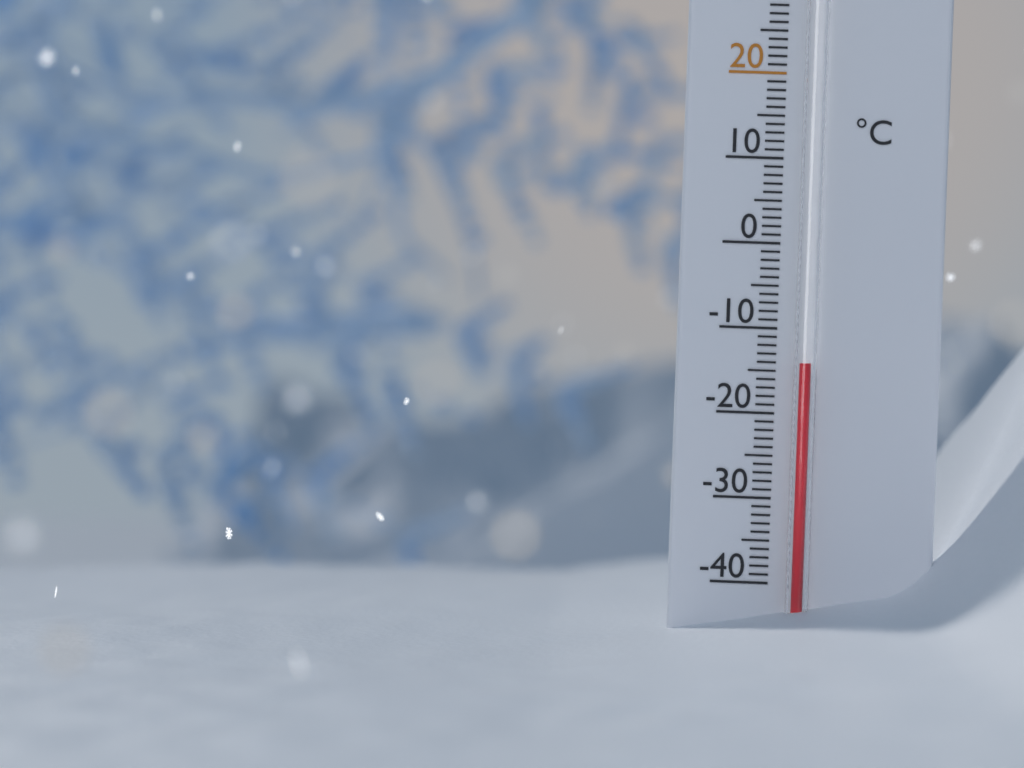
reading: -14 °C
